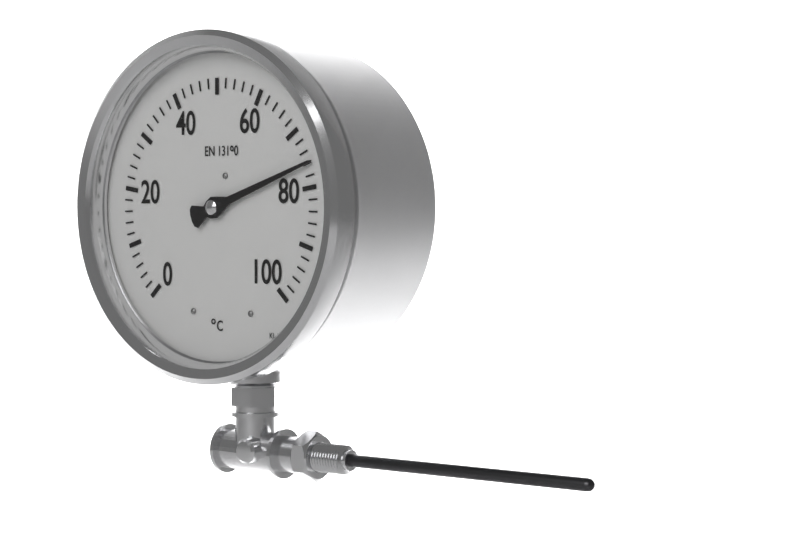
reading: 76 °C
